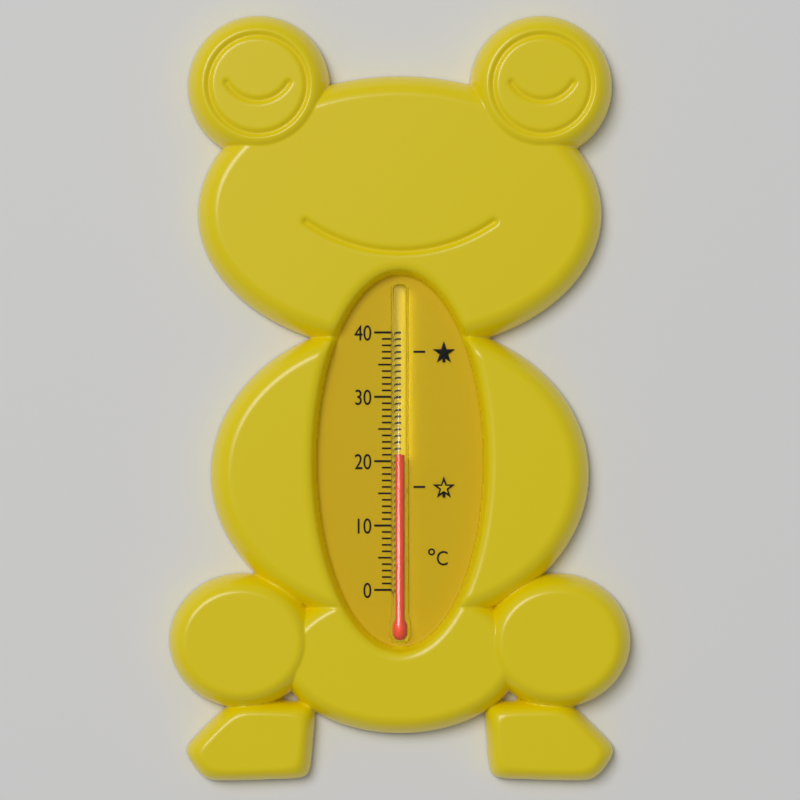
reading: 21 °C
